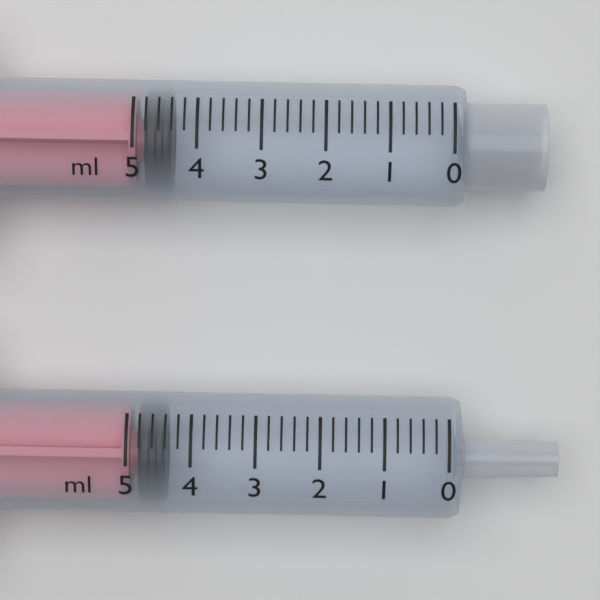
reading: 4.4 ml
